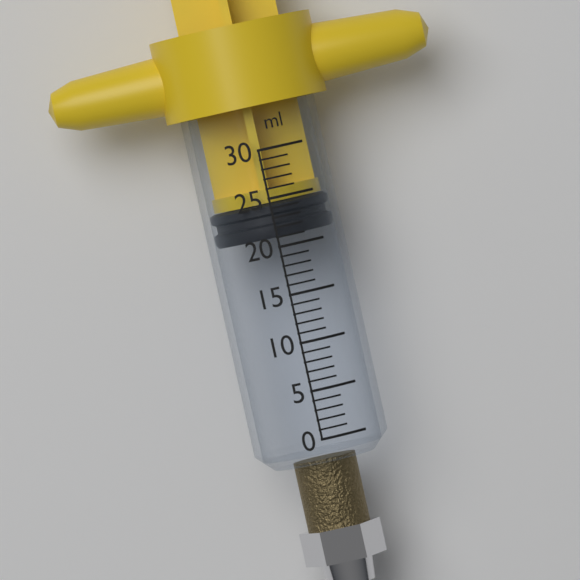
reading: 21 ml
